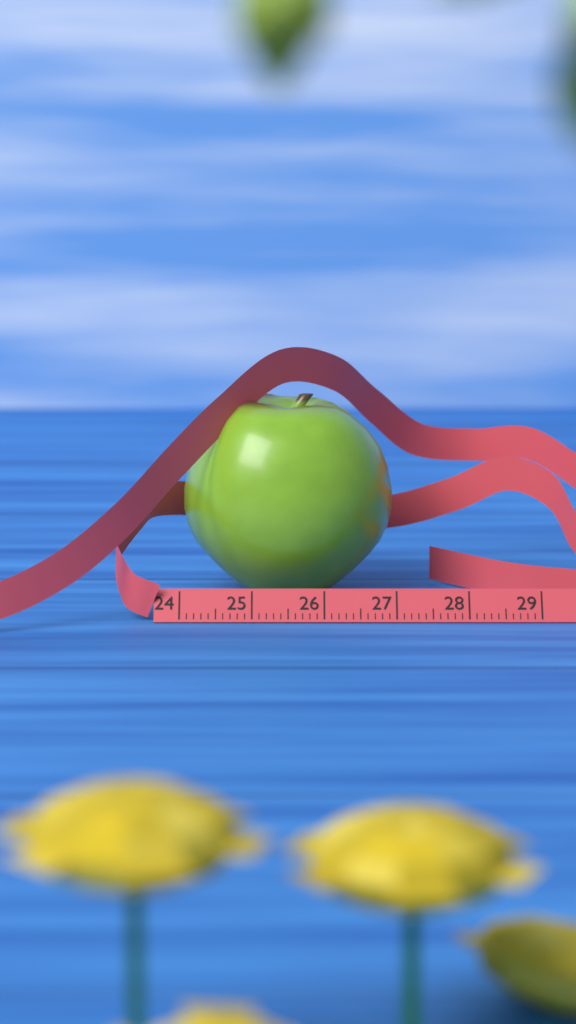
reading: 27.0 cm
